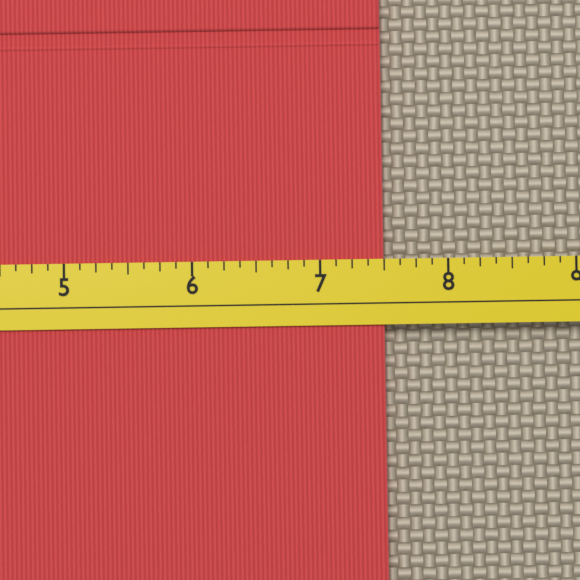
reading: 7.500 (no unit)
